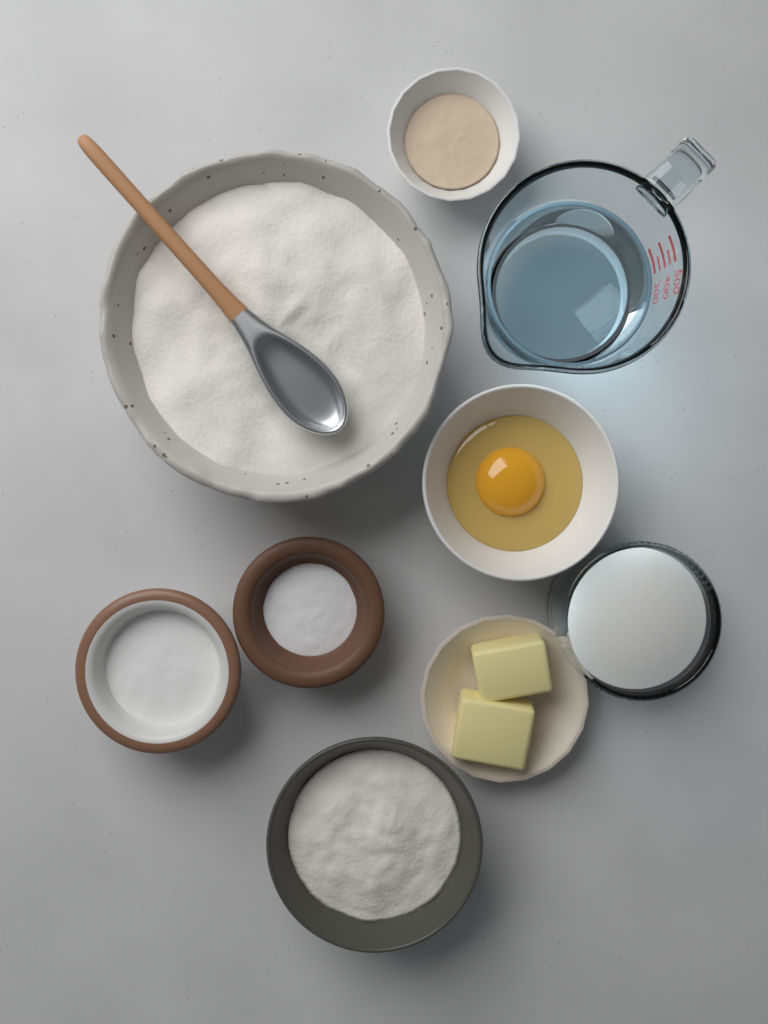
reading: 300 ml
